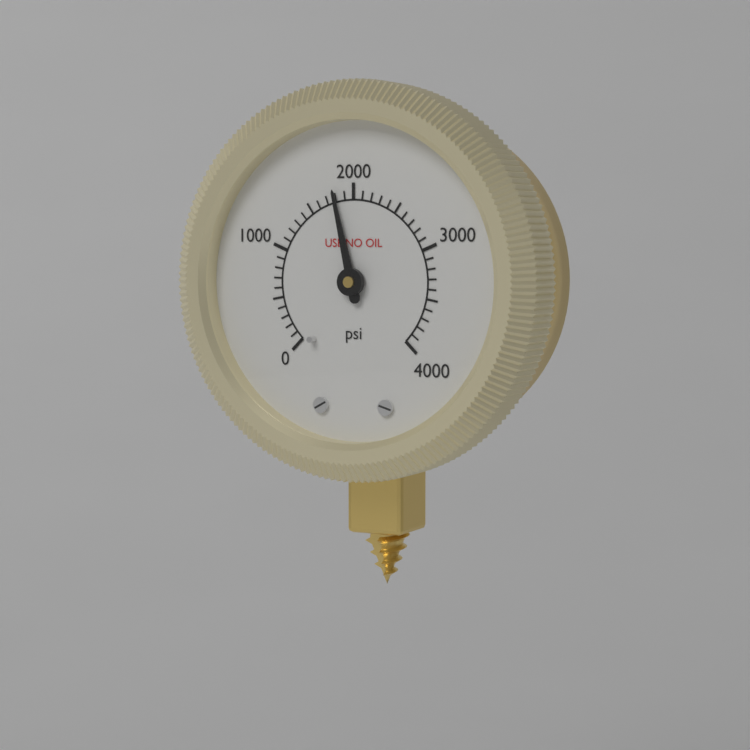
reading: 1800 psi
